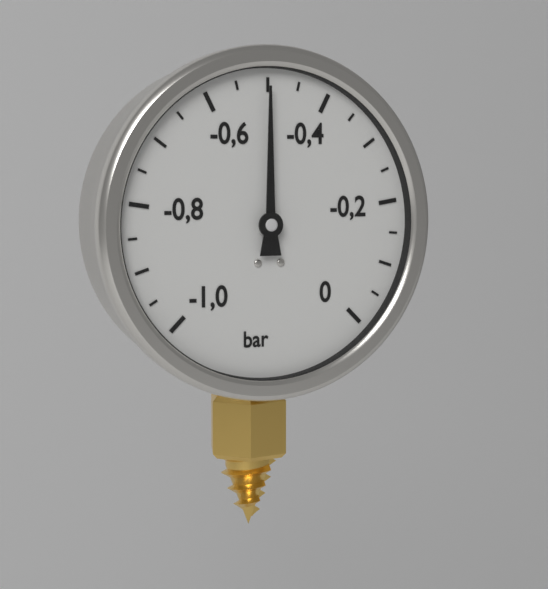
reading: -0.50 bar
